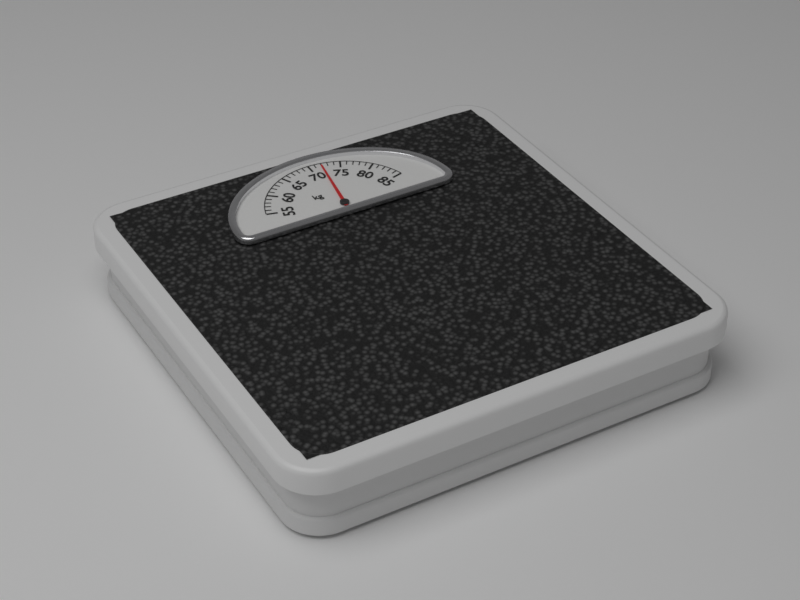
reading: 72 kg
